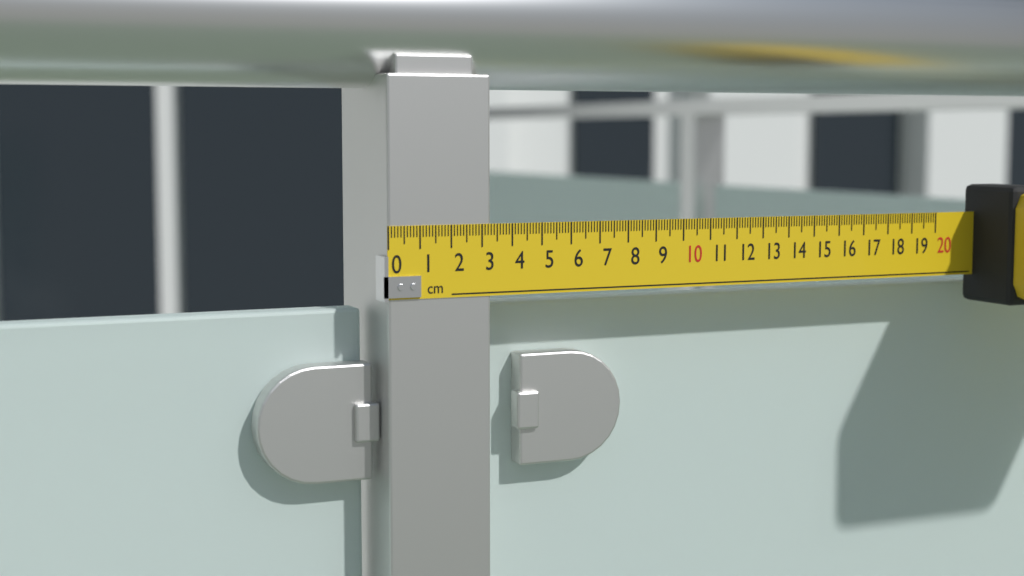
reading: 3.3 cm
